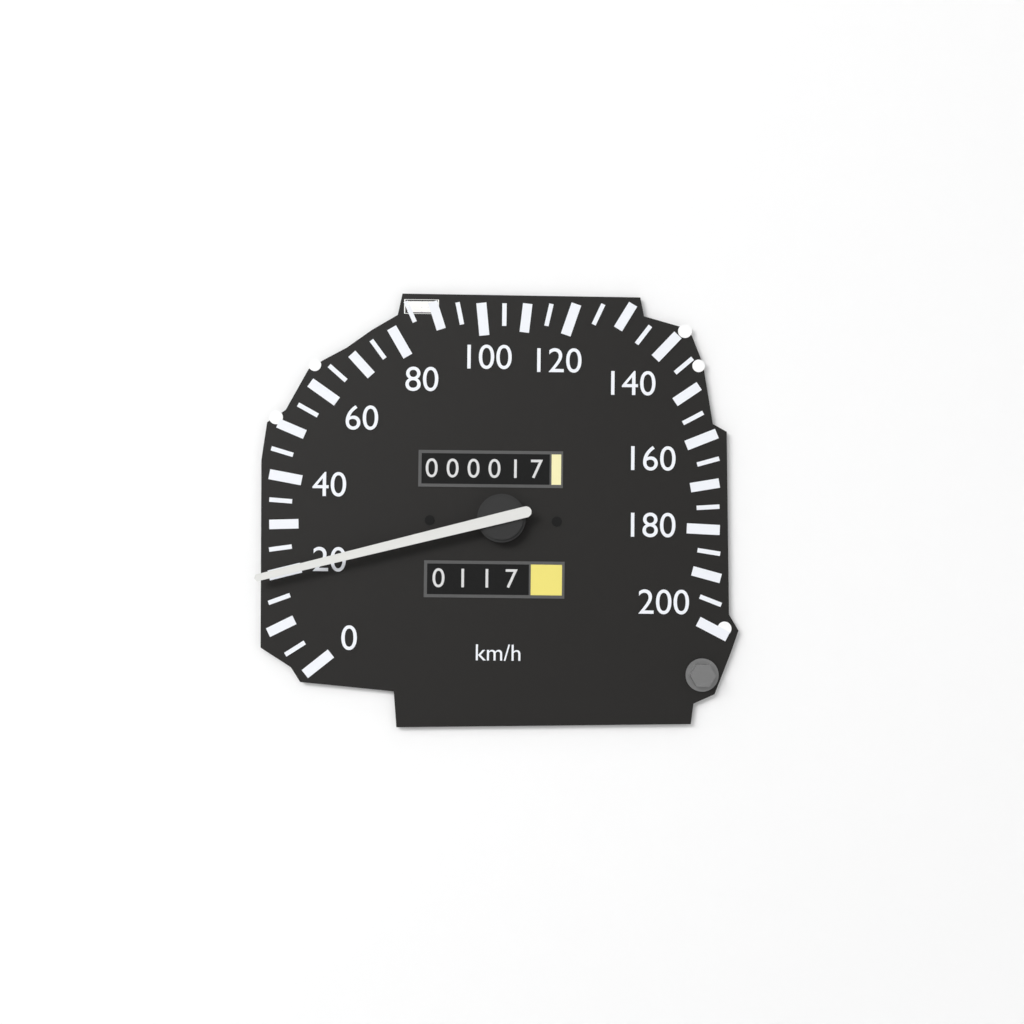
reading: 20 km/h
